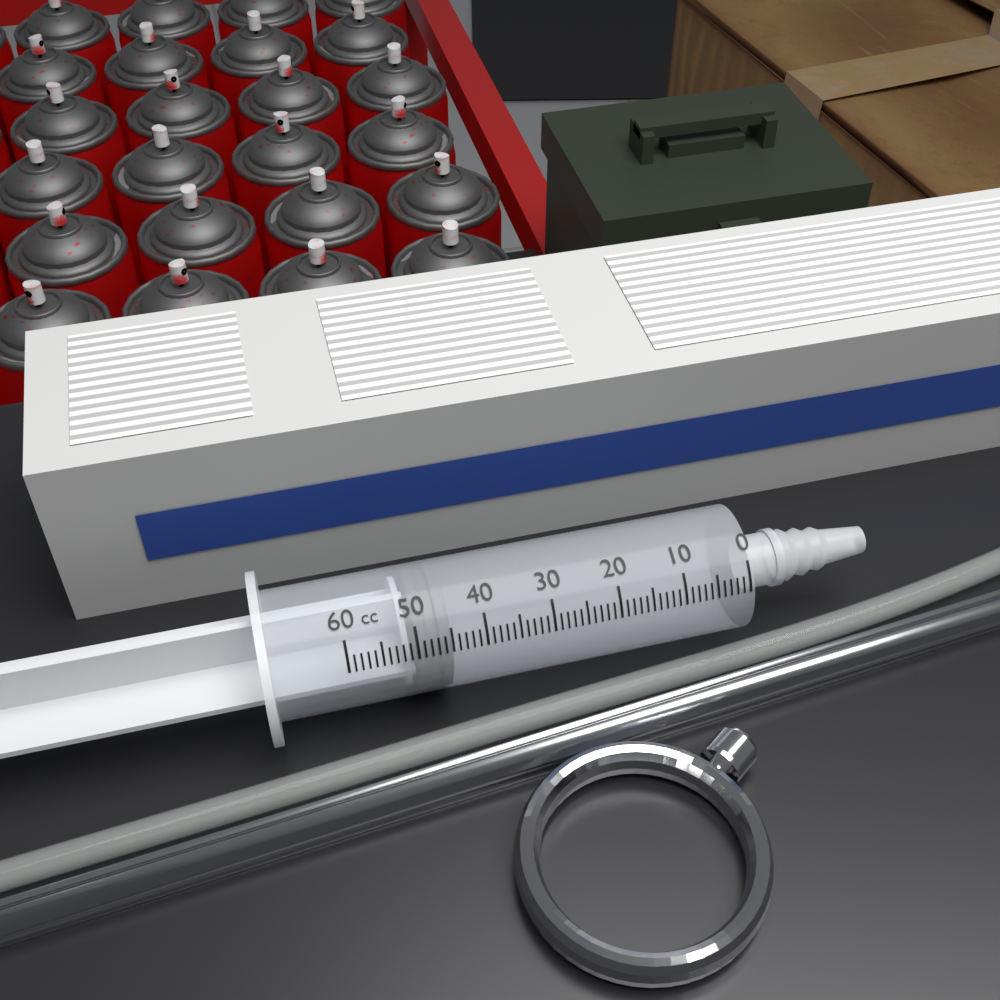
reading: 45 cc
